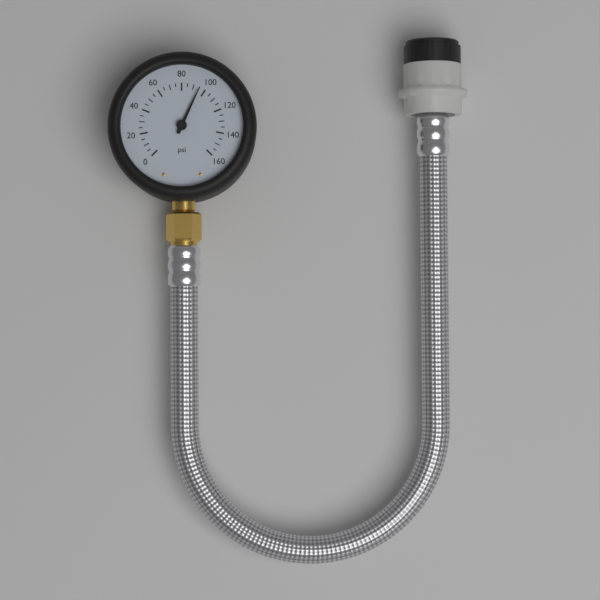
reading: 95 psi
